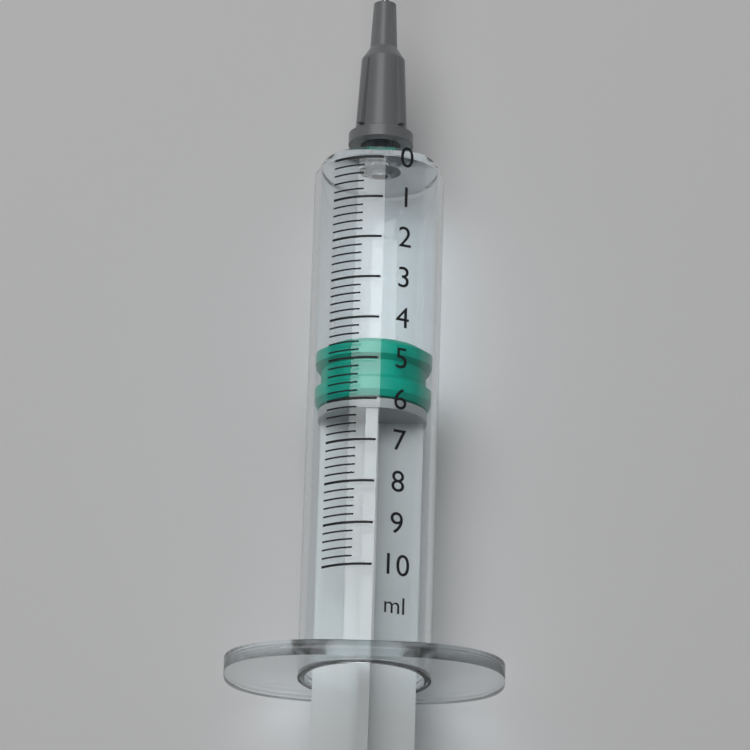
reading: 4.4 ml
